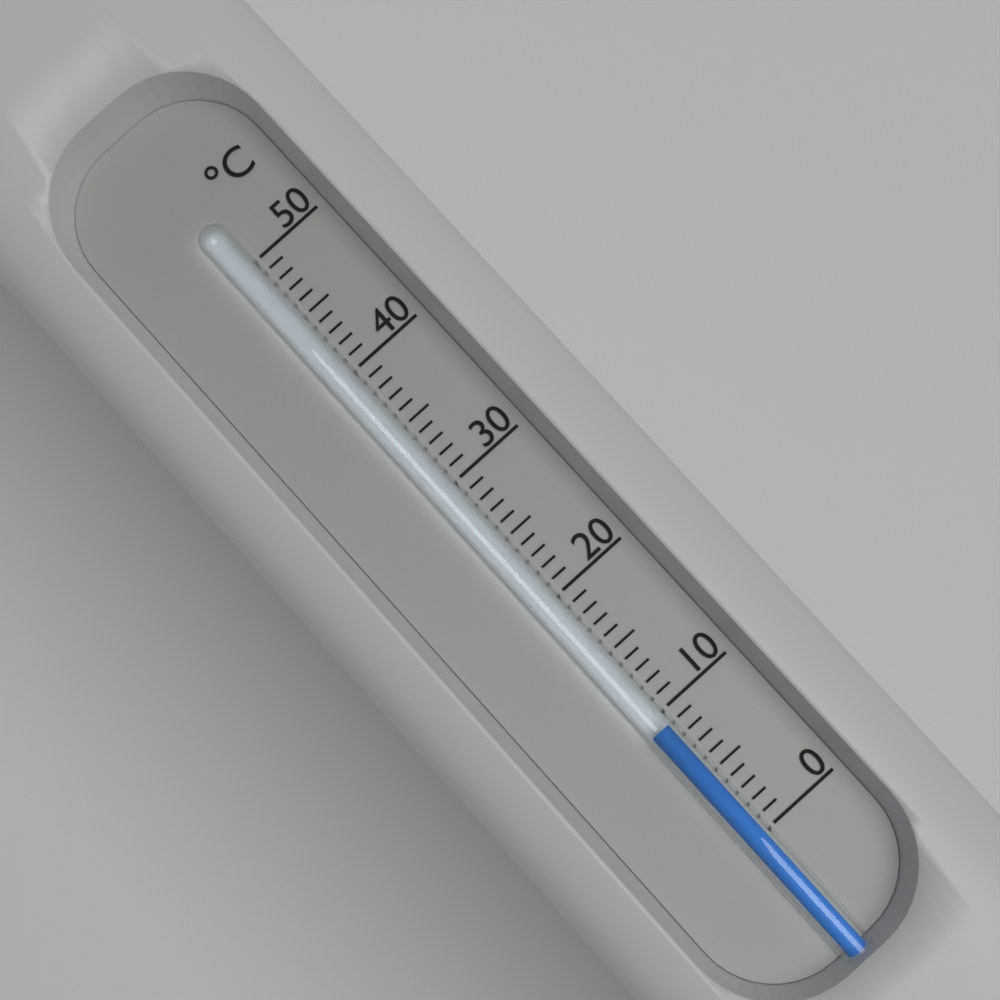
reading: 9 °C
